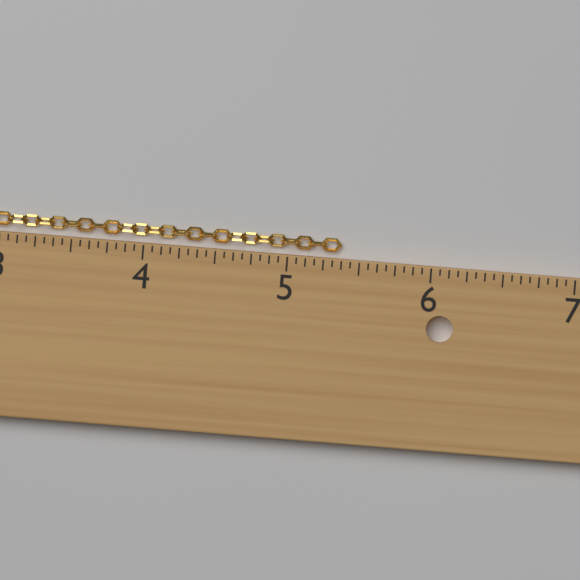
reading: 5.3750 in
